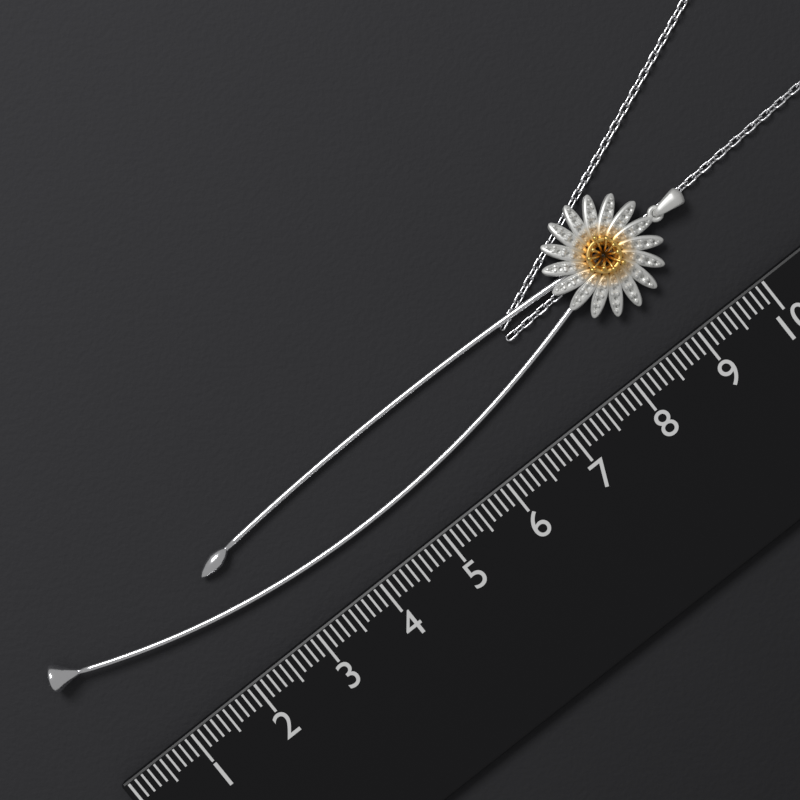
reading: 9.9 (no unit)
